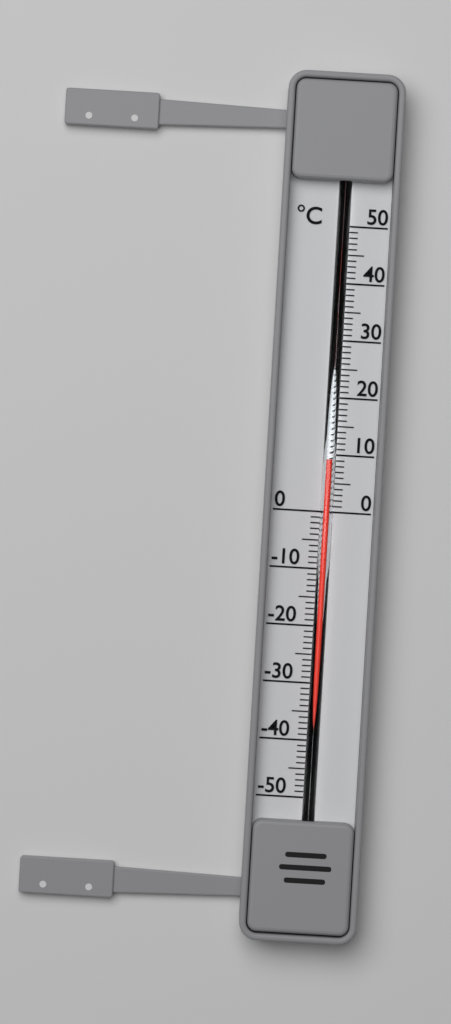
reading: 9 °C
